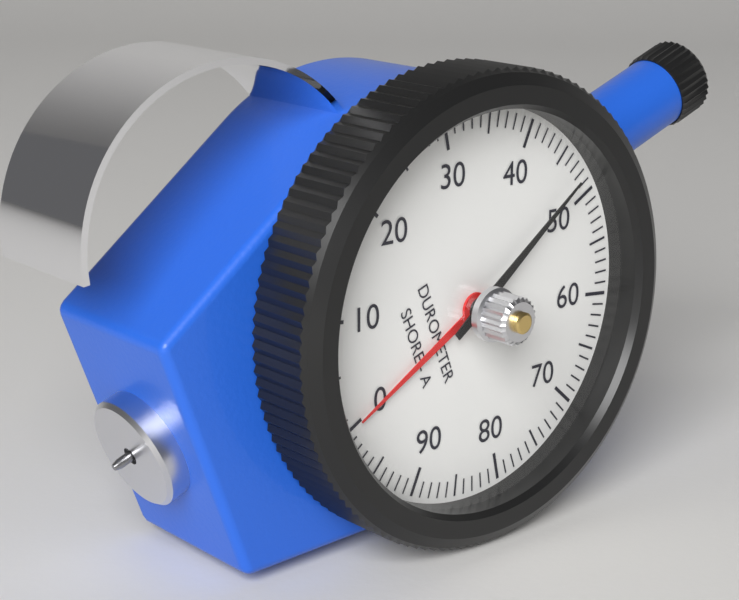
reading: 48 Shore A
